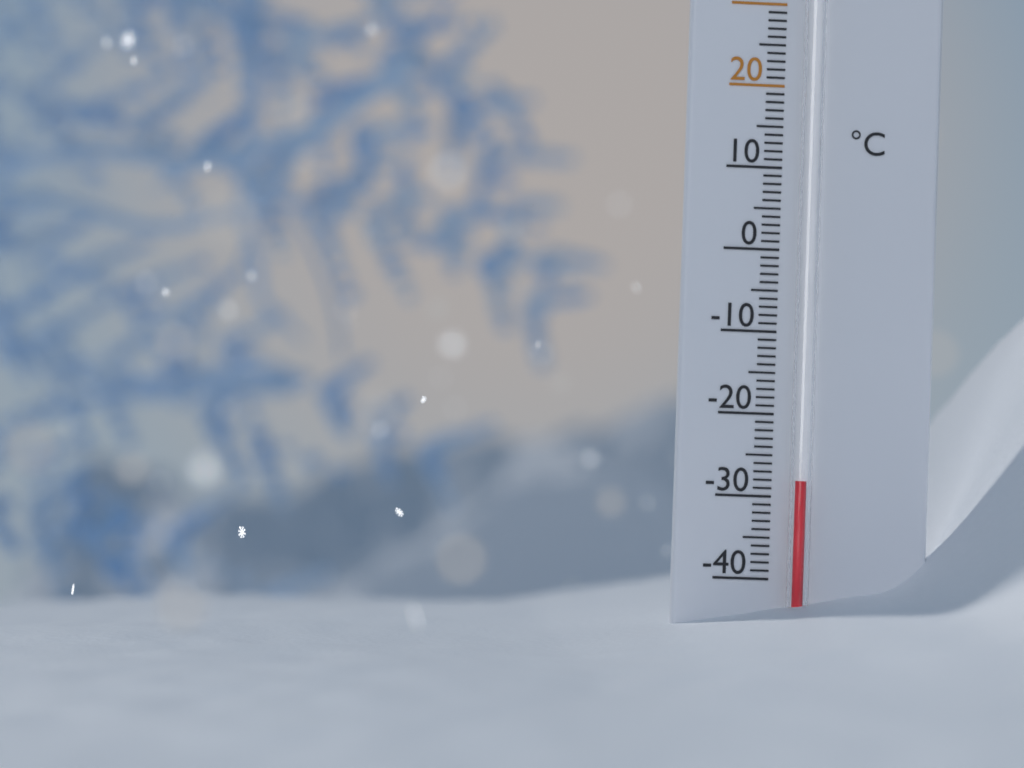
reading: -28 °C
